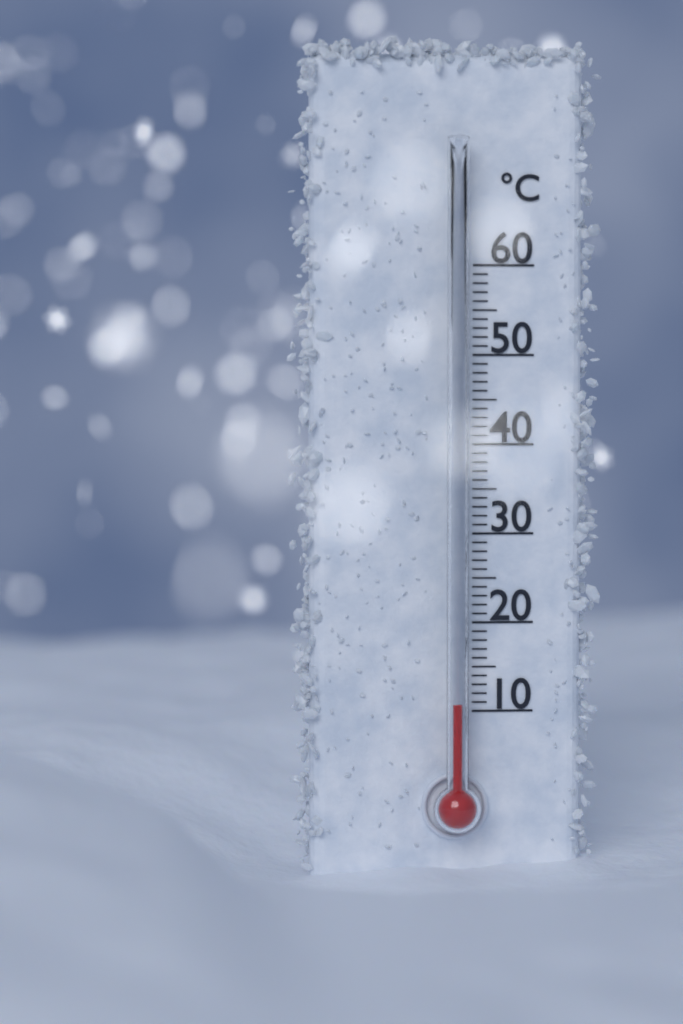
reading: 11 °C
